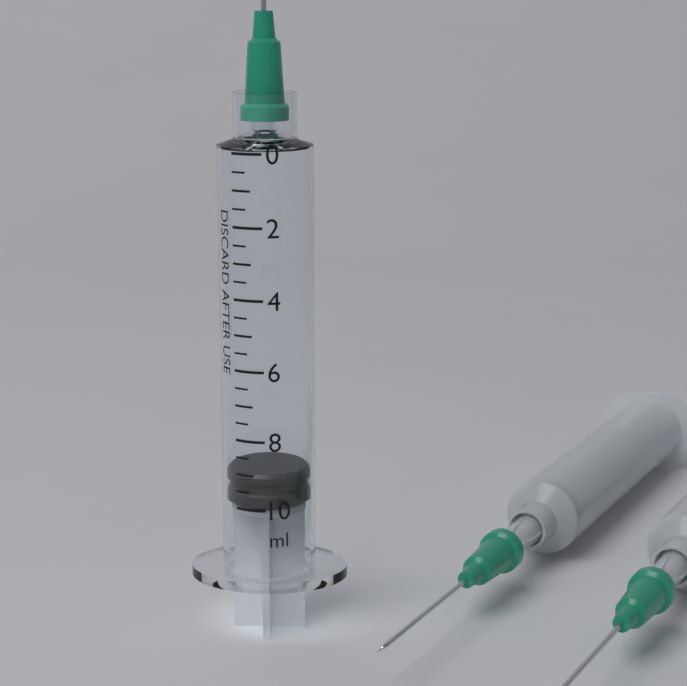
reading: 9.0 ml
